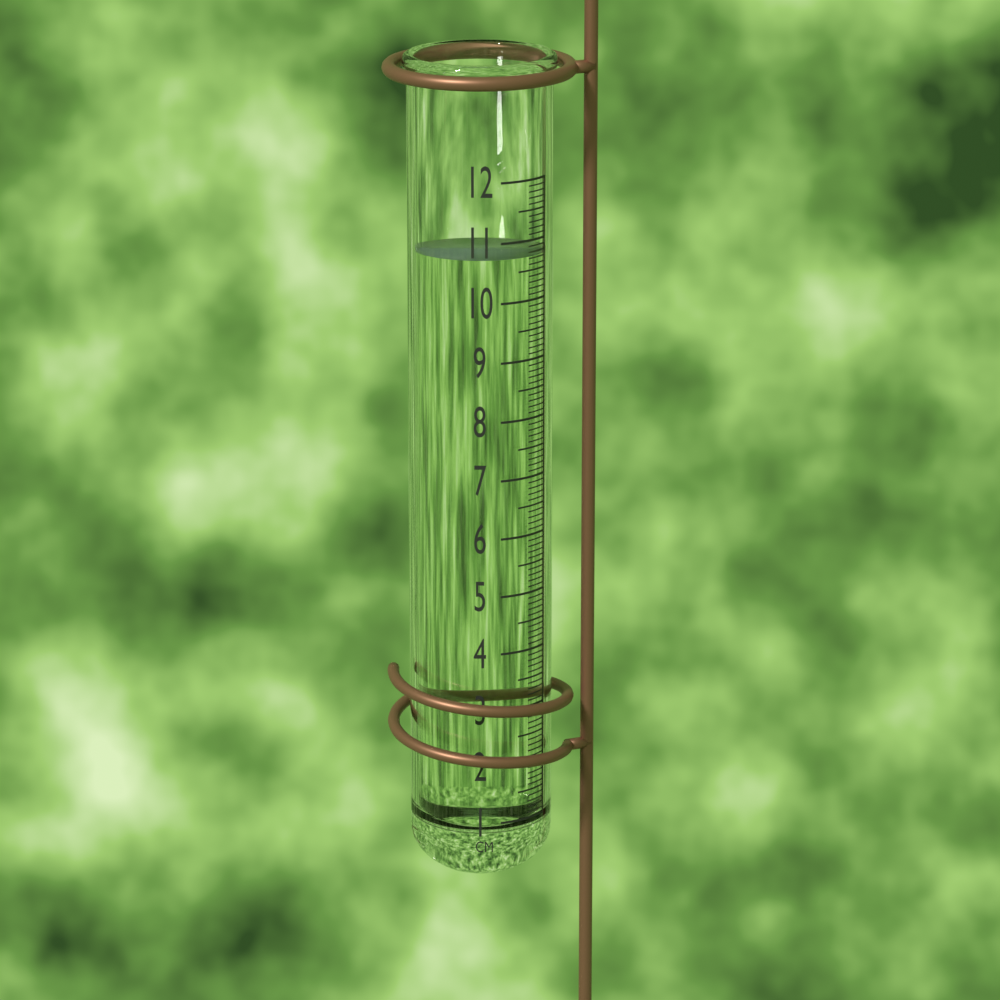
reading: 10.8 cm
